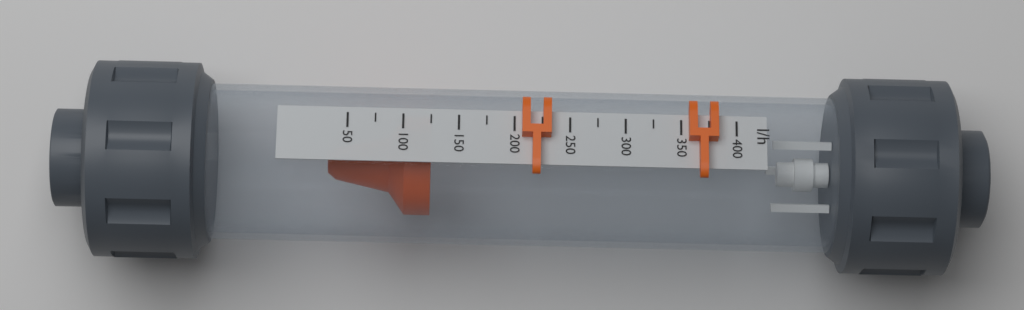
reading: 125 l/h
